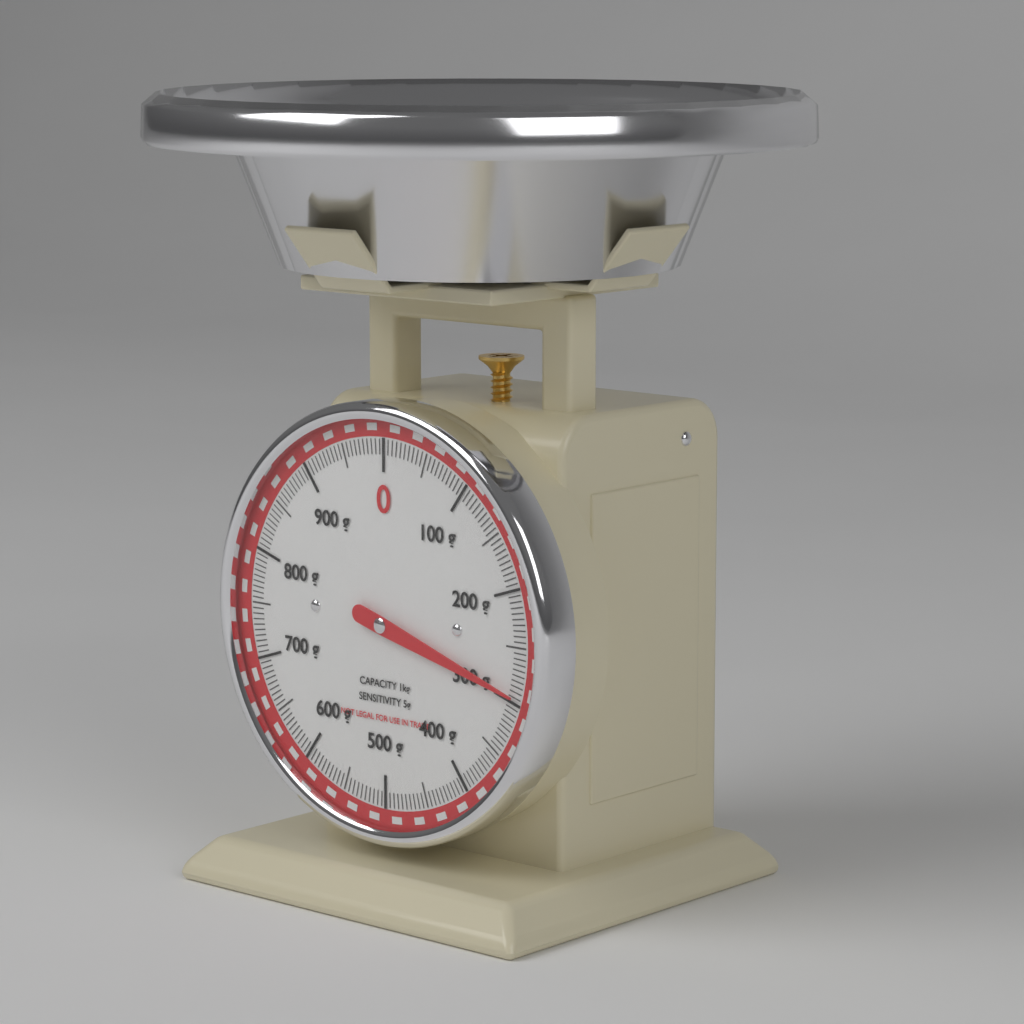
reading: 295 g
